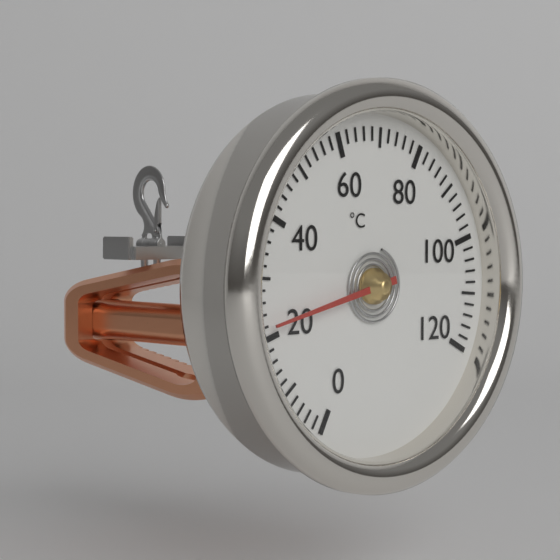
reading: 22 °C
